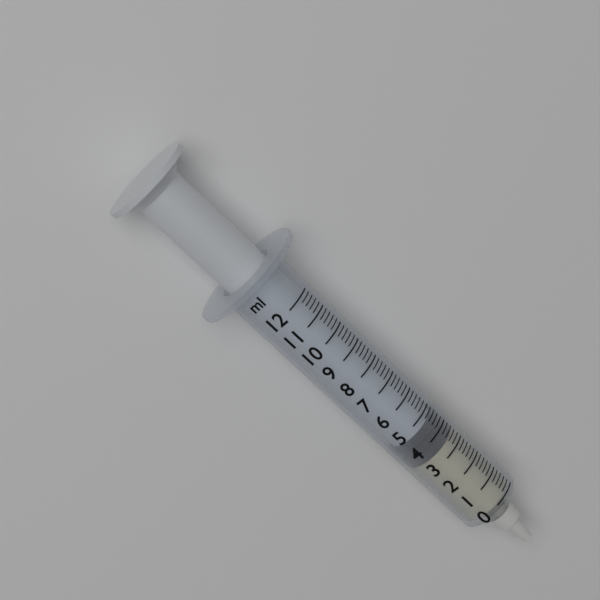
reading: 3.4 ml
